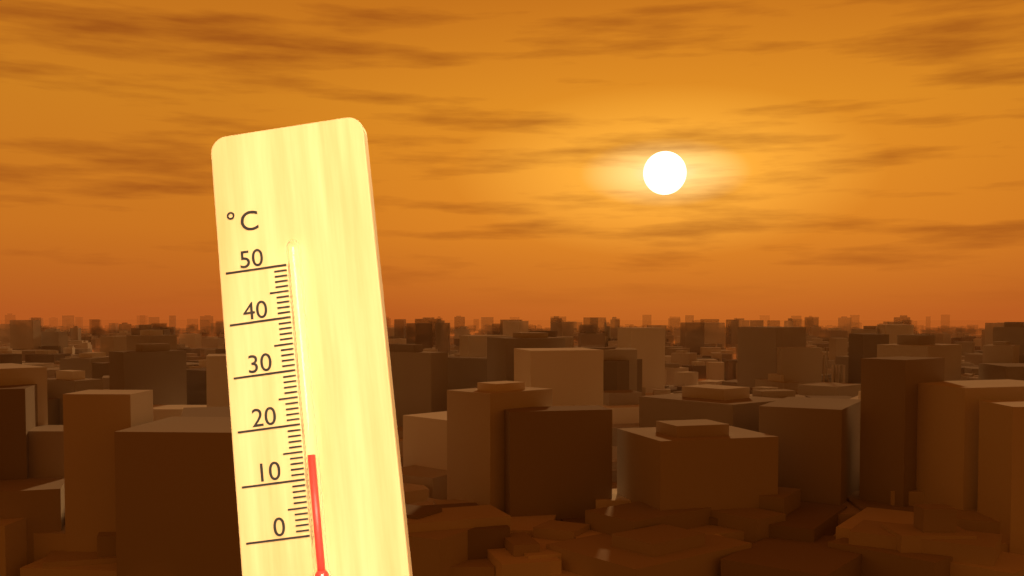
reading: 14 °C
